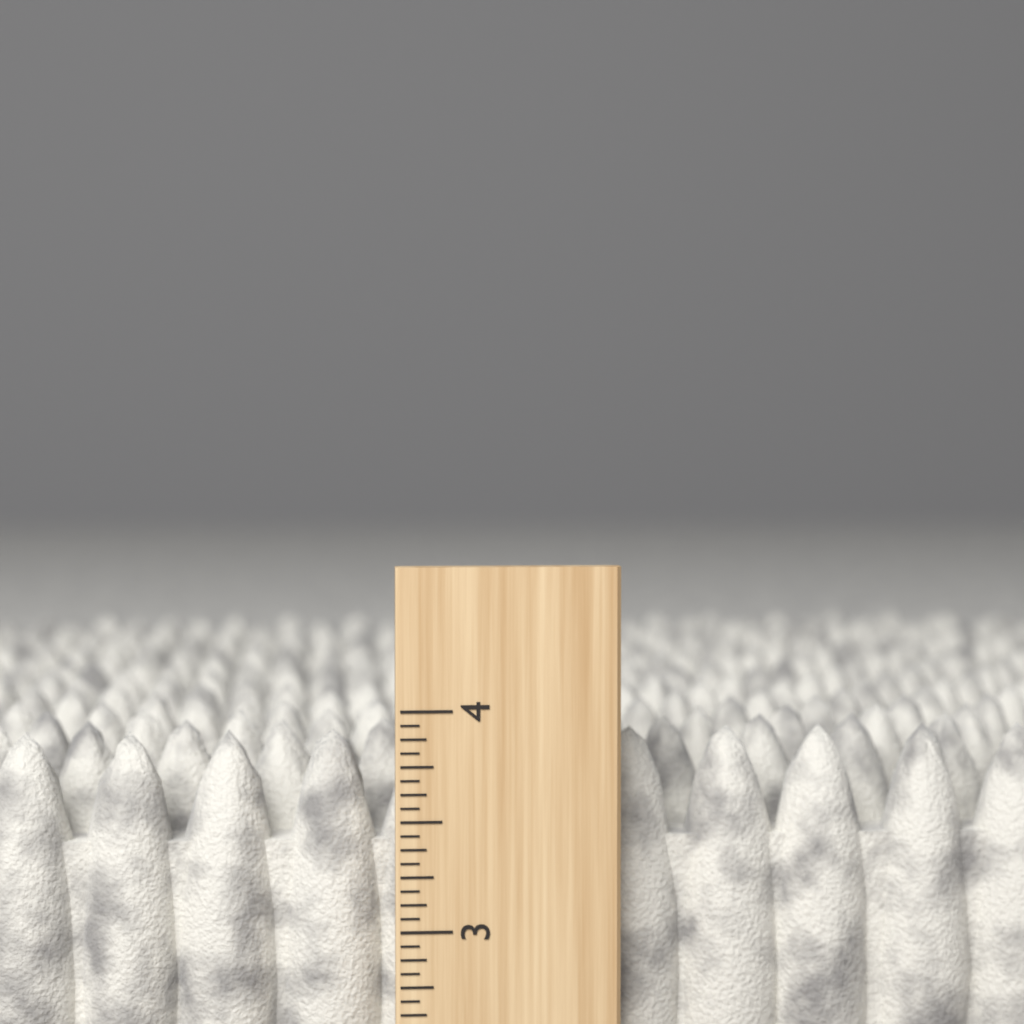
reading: 3.8750 inch
